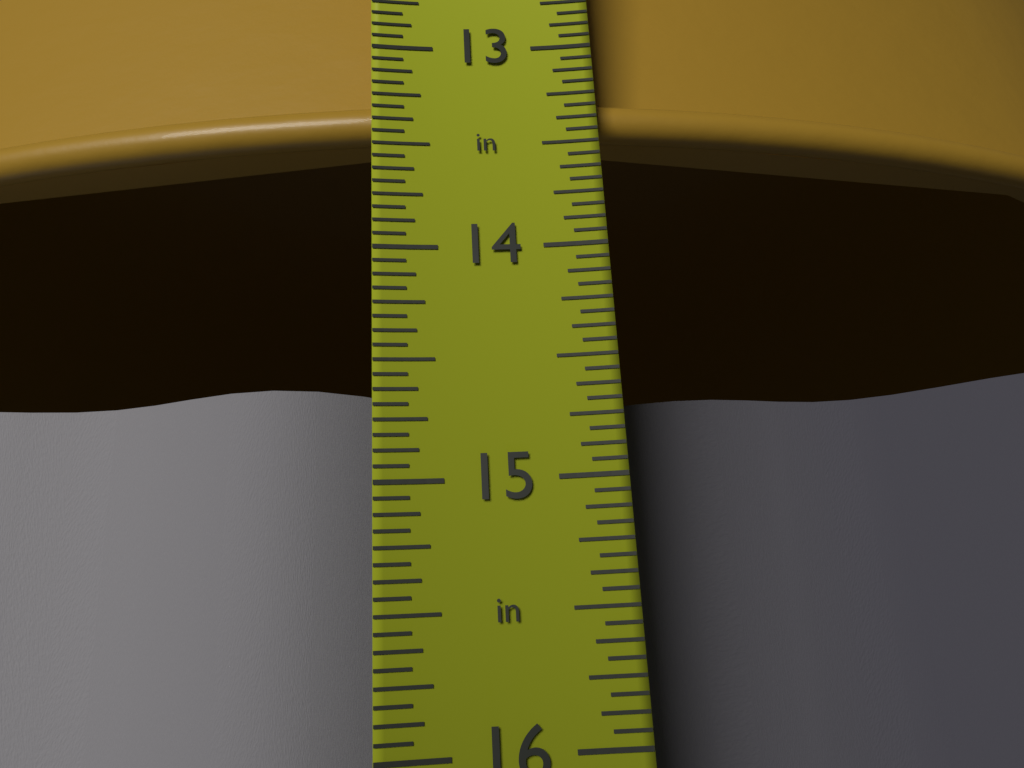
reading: 13.3750 in
